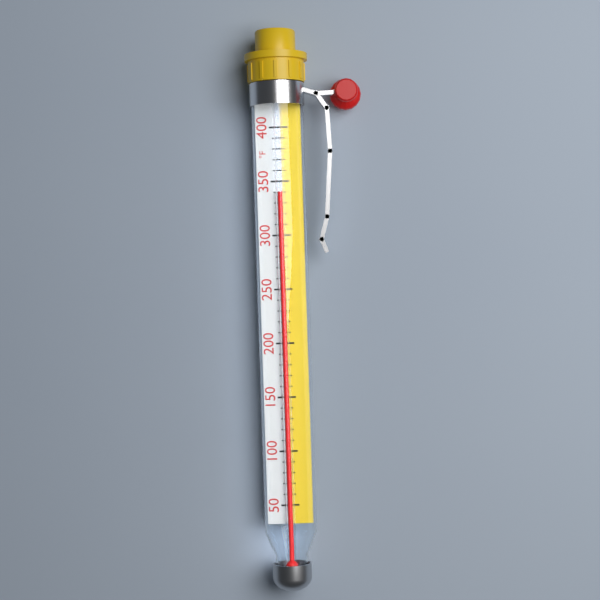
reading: 340 °F
